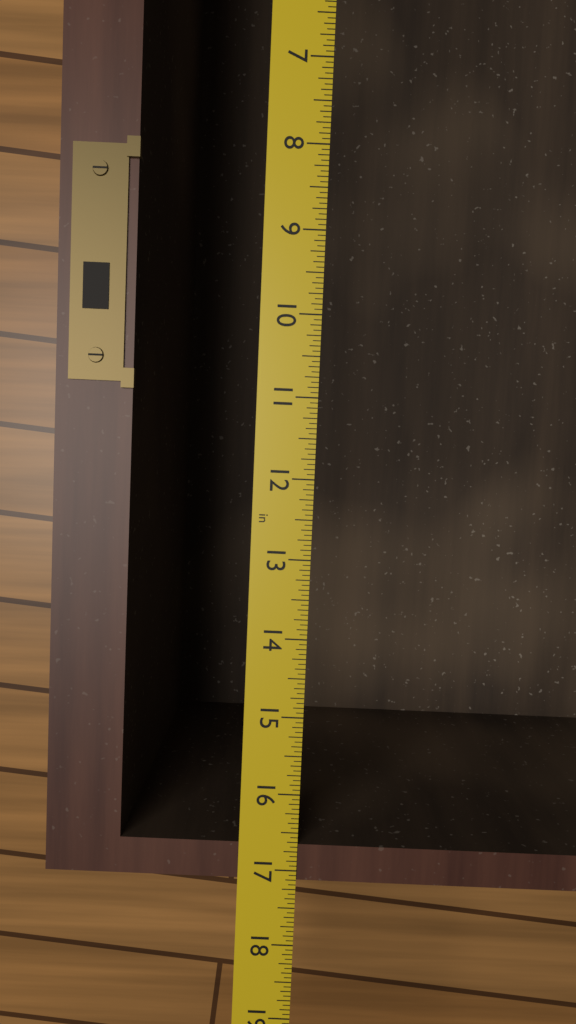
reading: 17.1250 in
